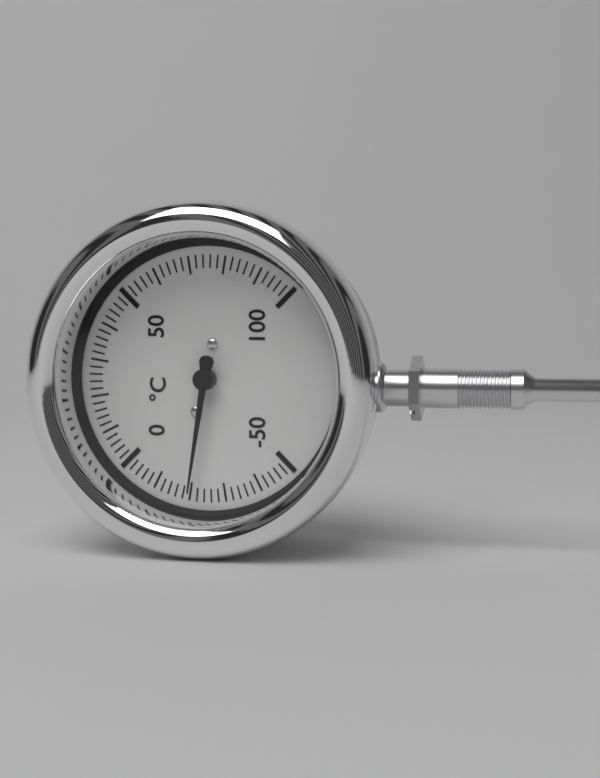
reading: -20 °C
